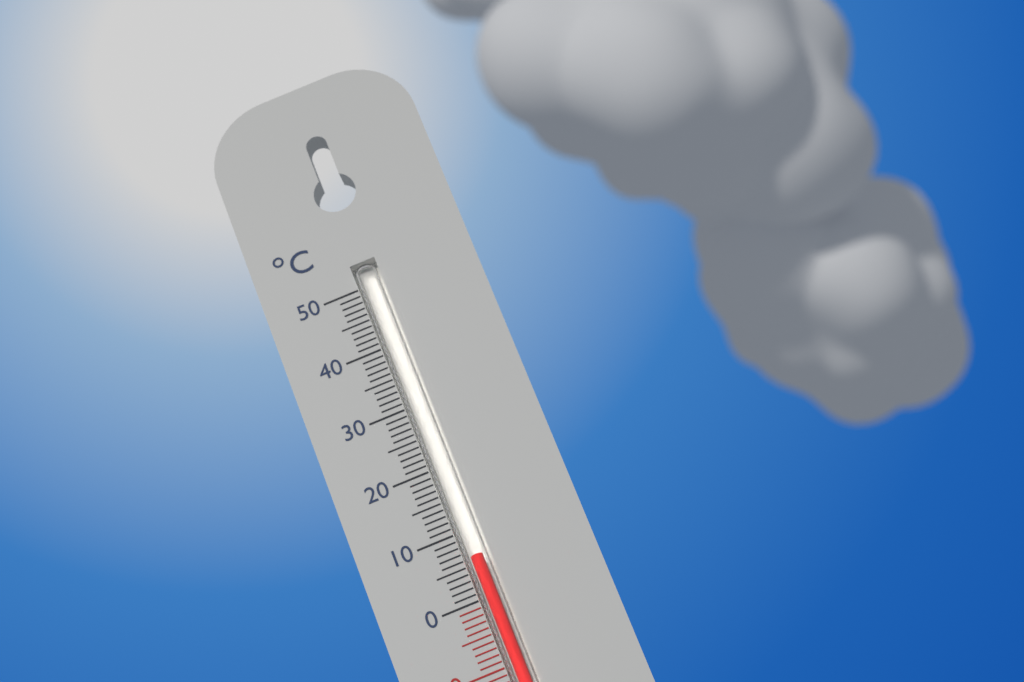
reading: 6 °C
